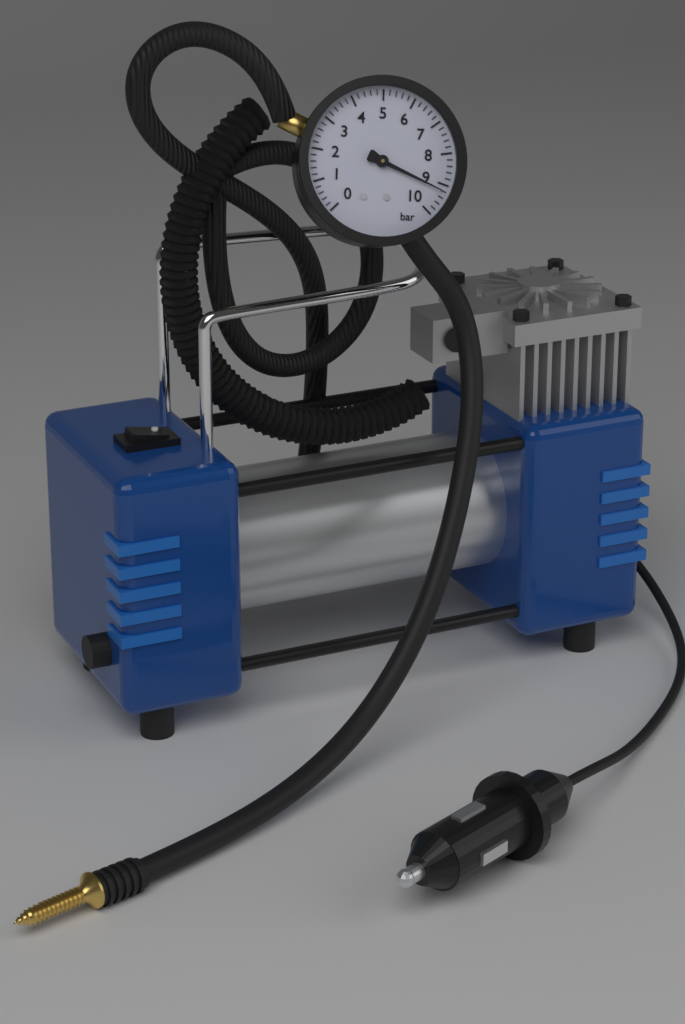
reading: 9.2 bar
